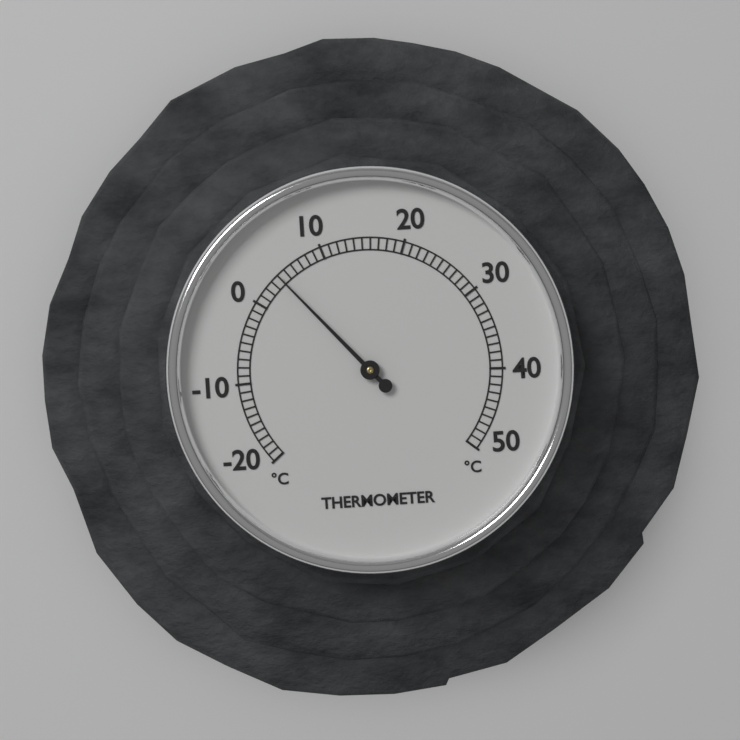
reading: 4 °C
